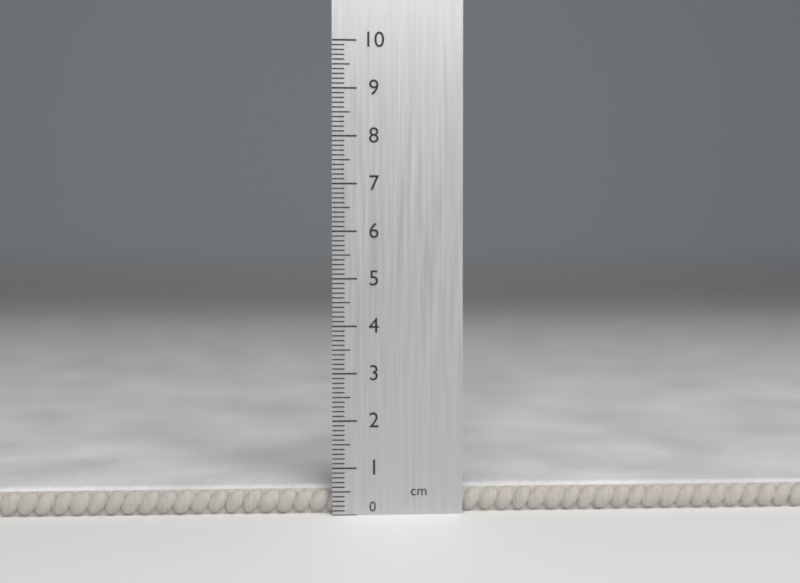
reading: 0.6 cm
